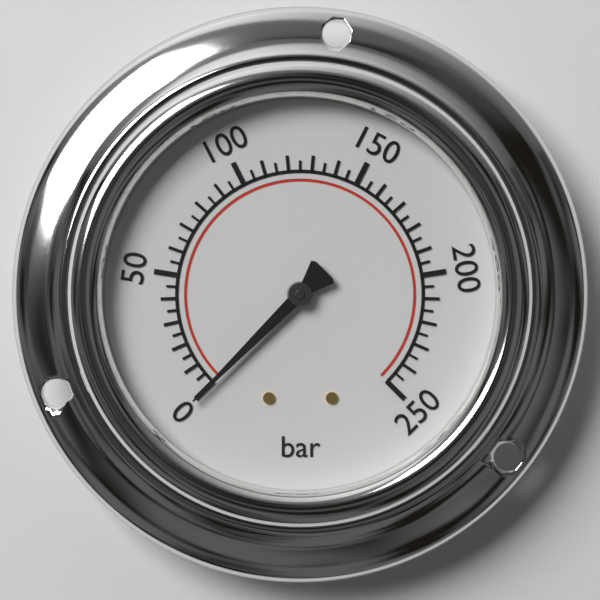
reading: 0 bar
